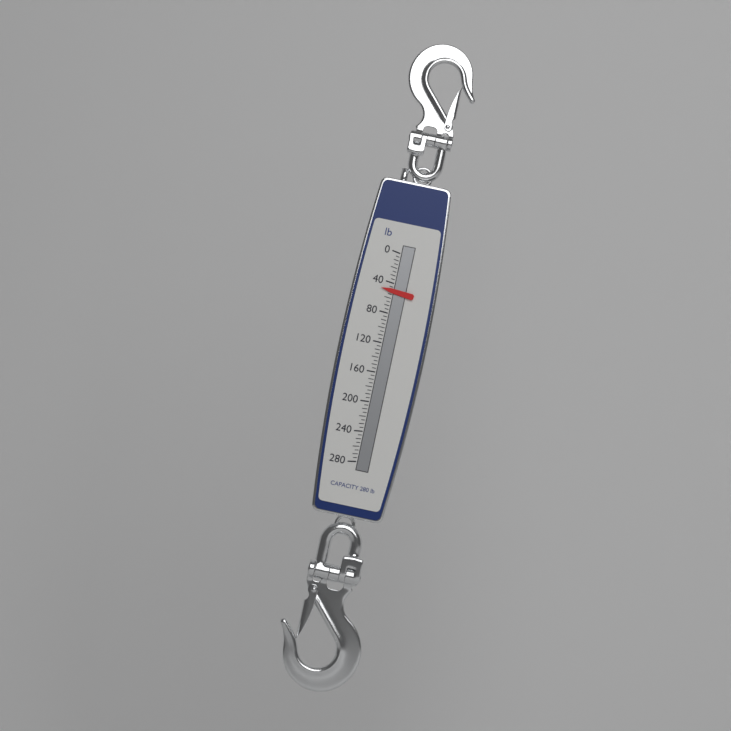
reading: 50 lb
